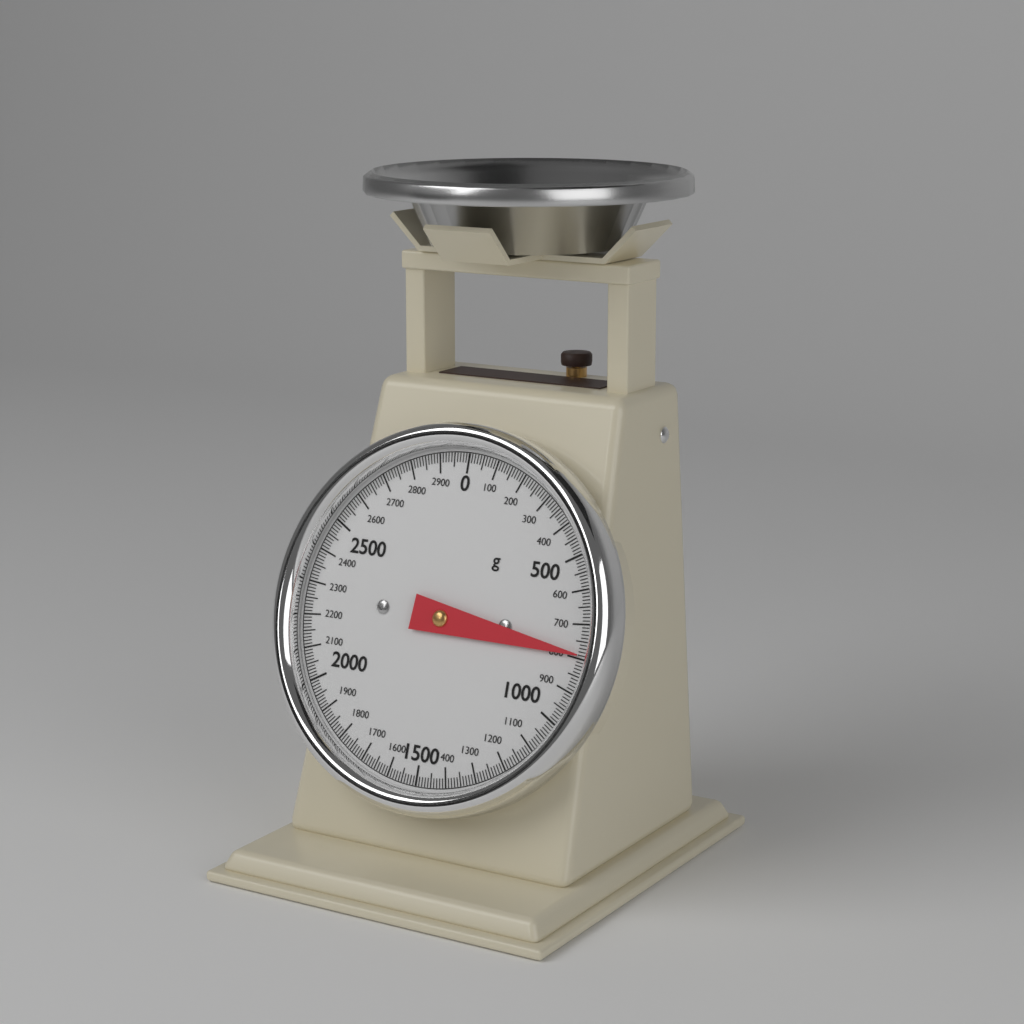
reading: 790 g
